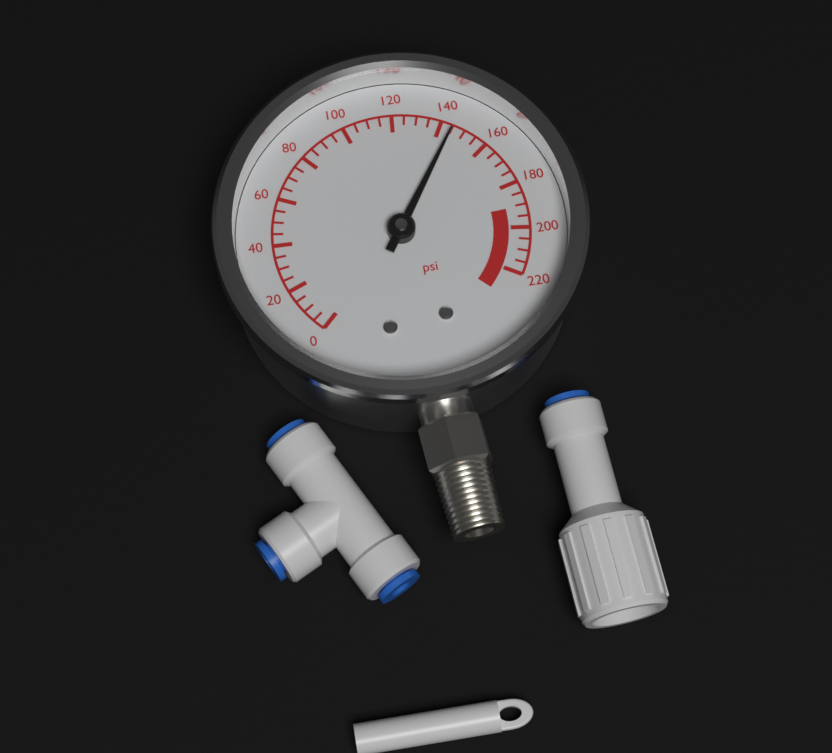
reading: 145 psi
